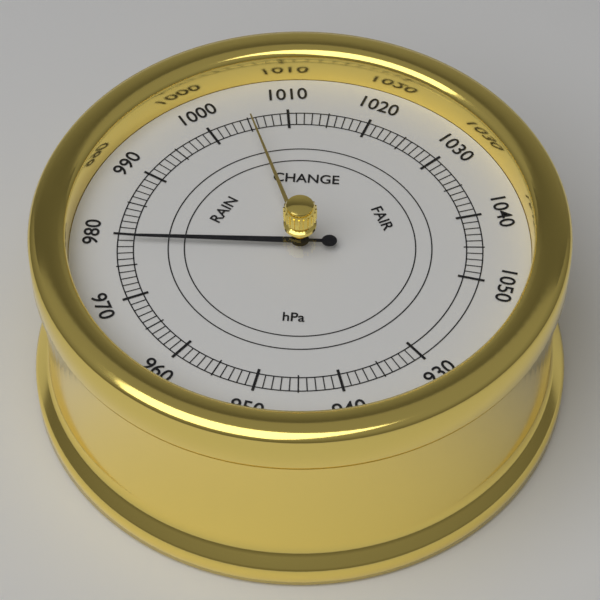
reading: 979 hPa
